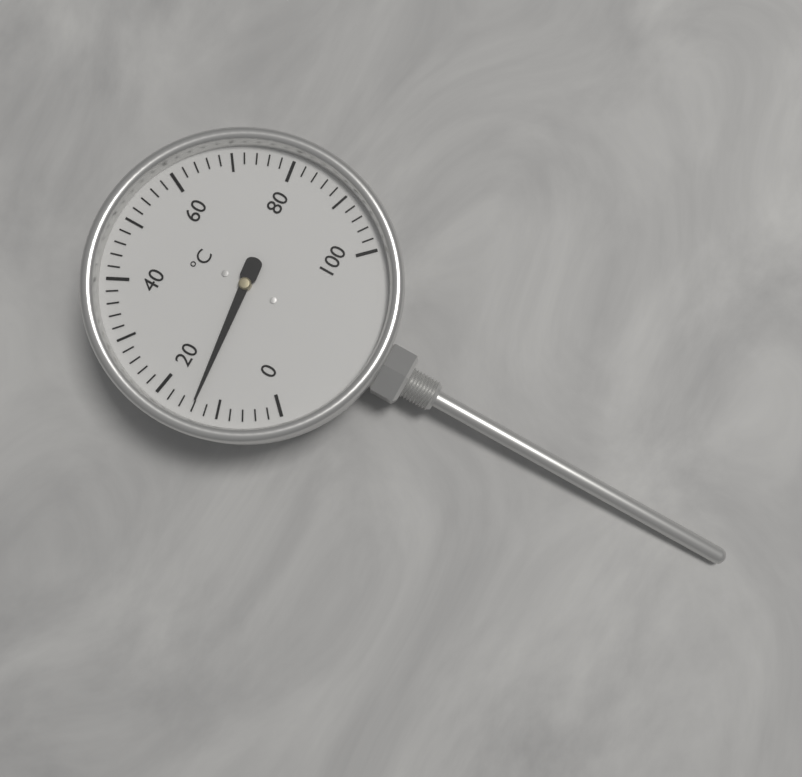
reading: 14 °C
